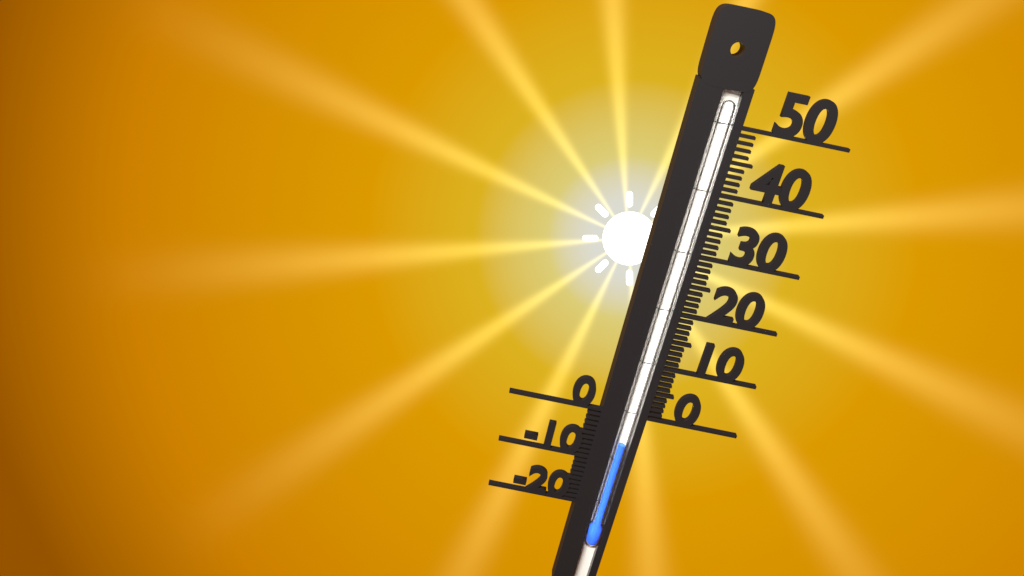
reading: -6 (no unit)
